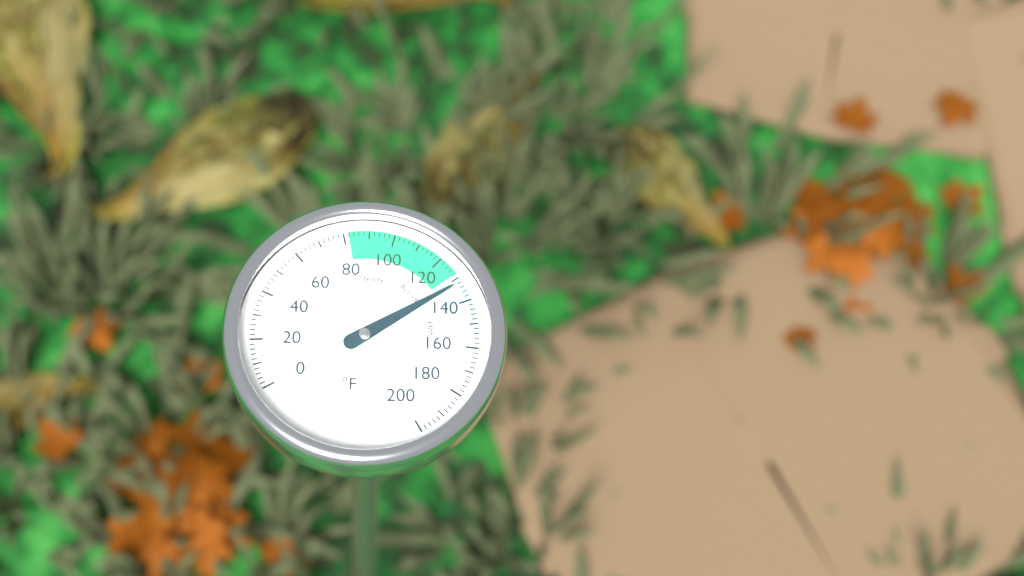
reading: 132 °F
